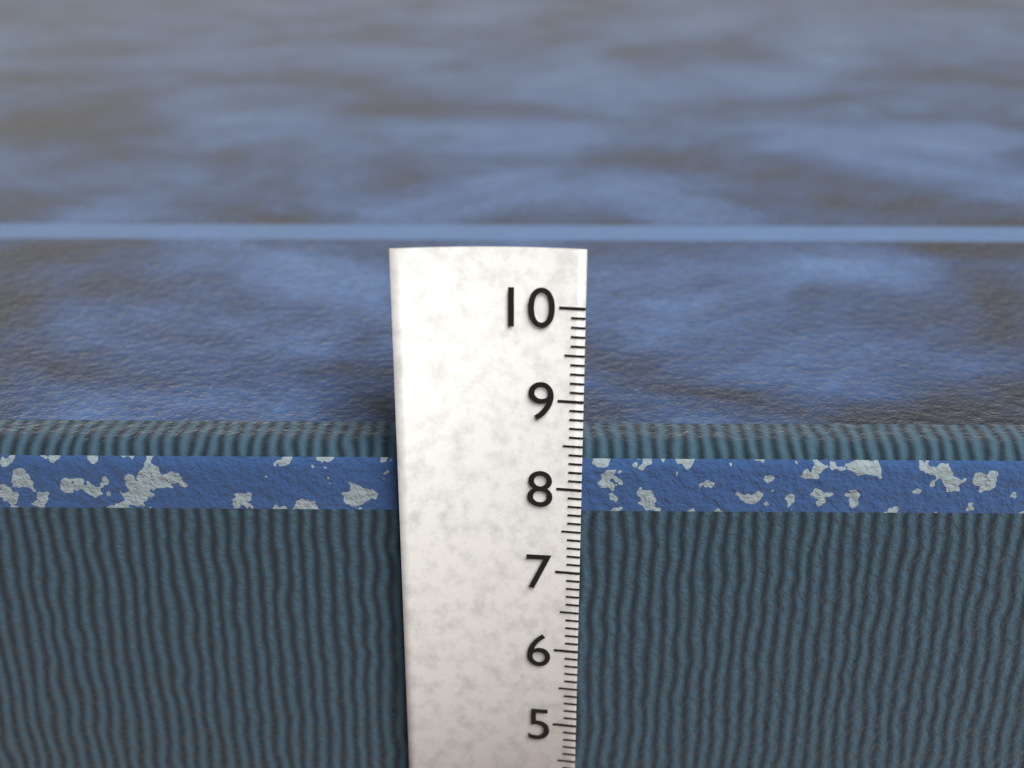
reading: 8.4 cm
